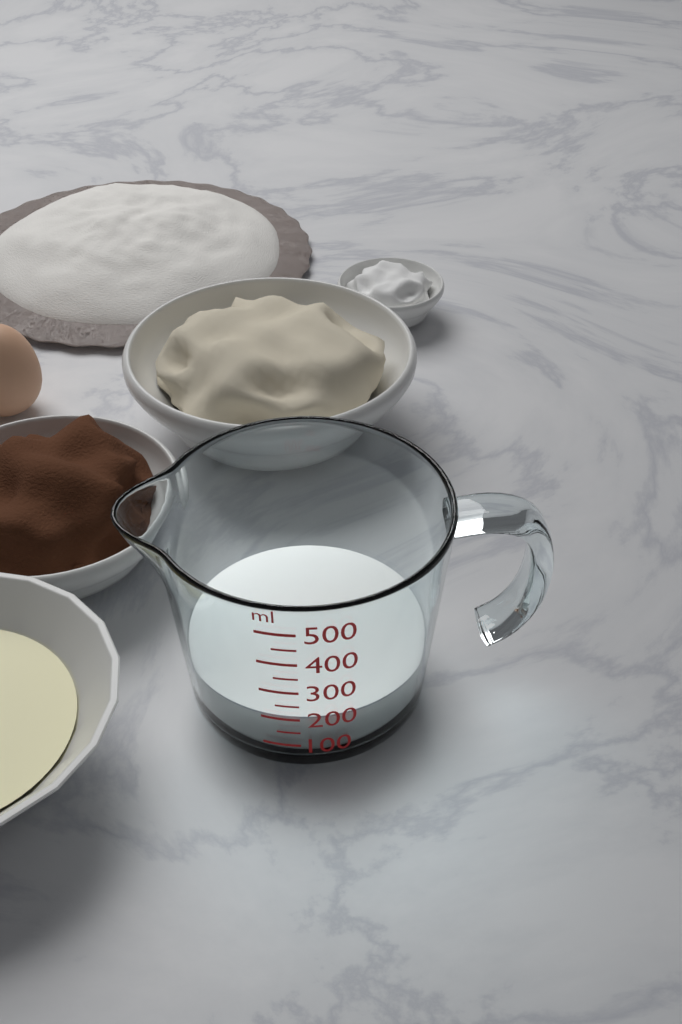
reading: 200 ml
